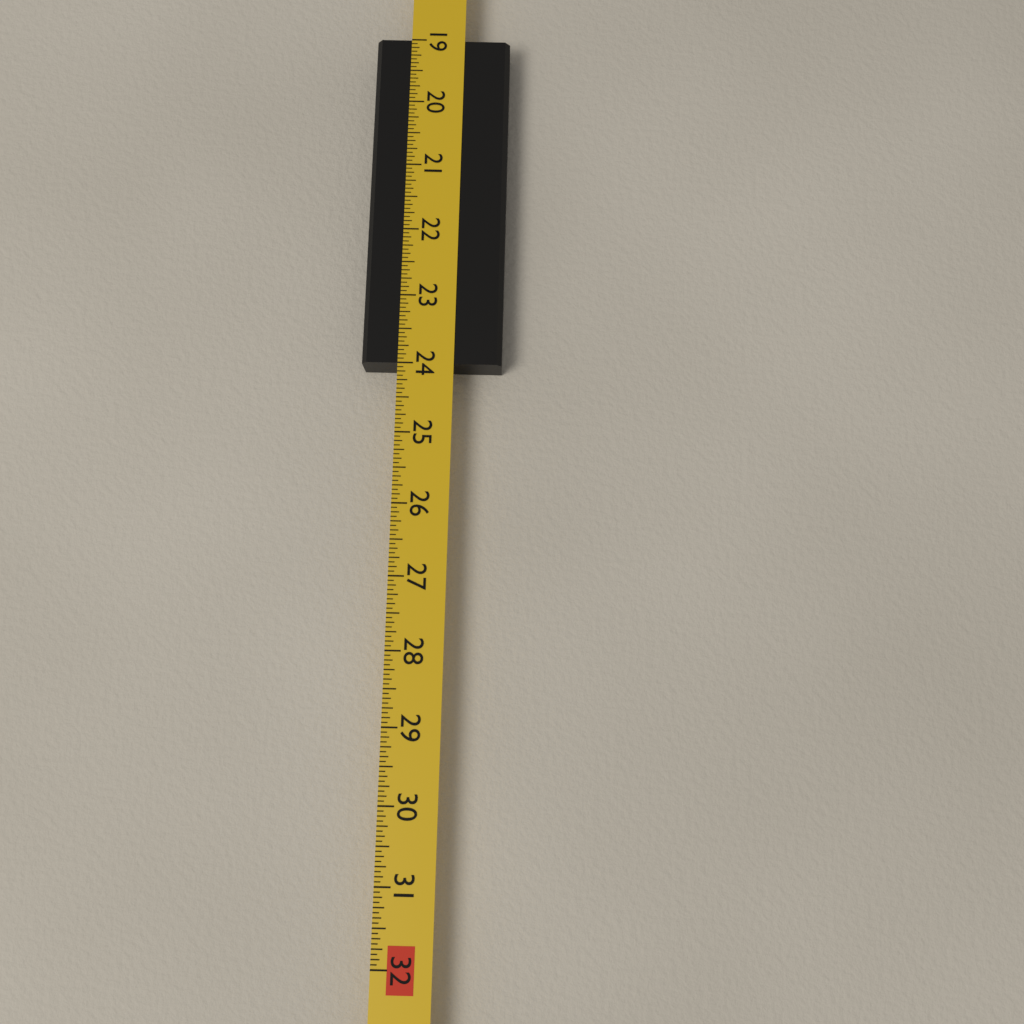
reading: 24.0000 in
